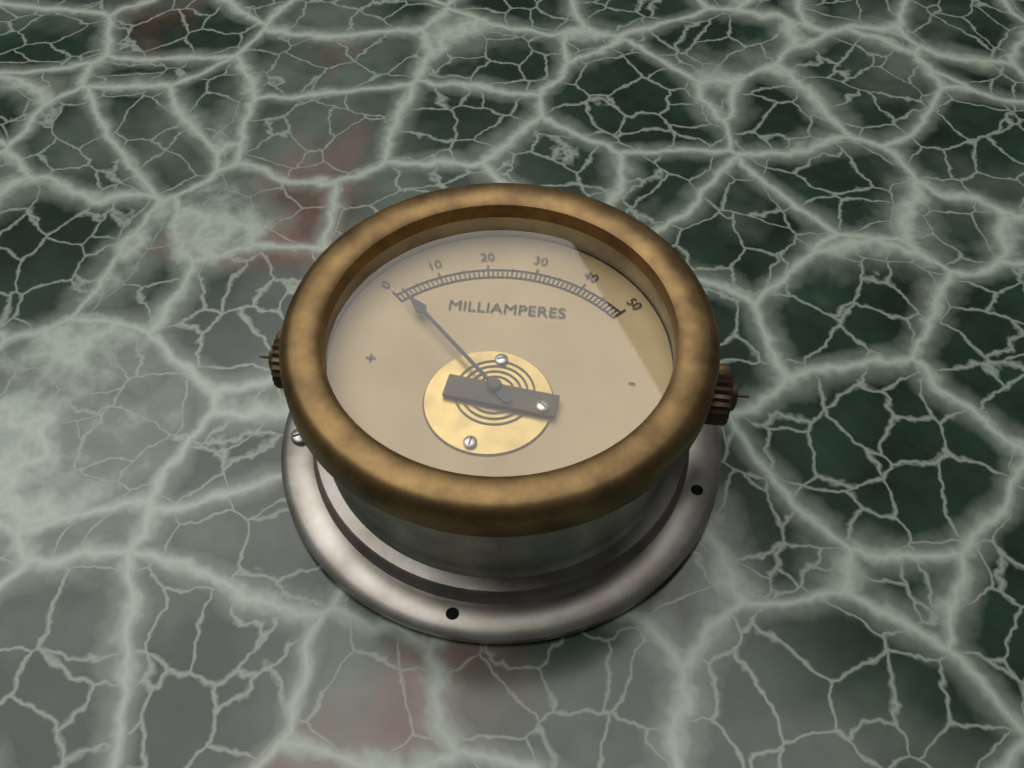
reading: 1 mA
